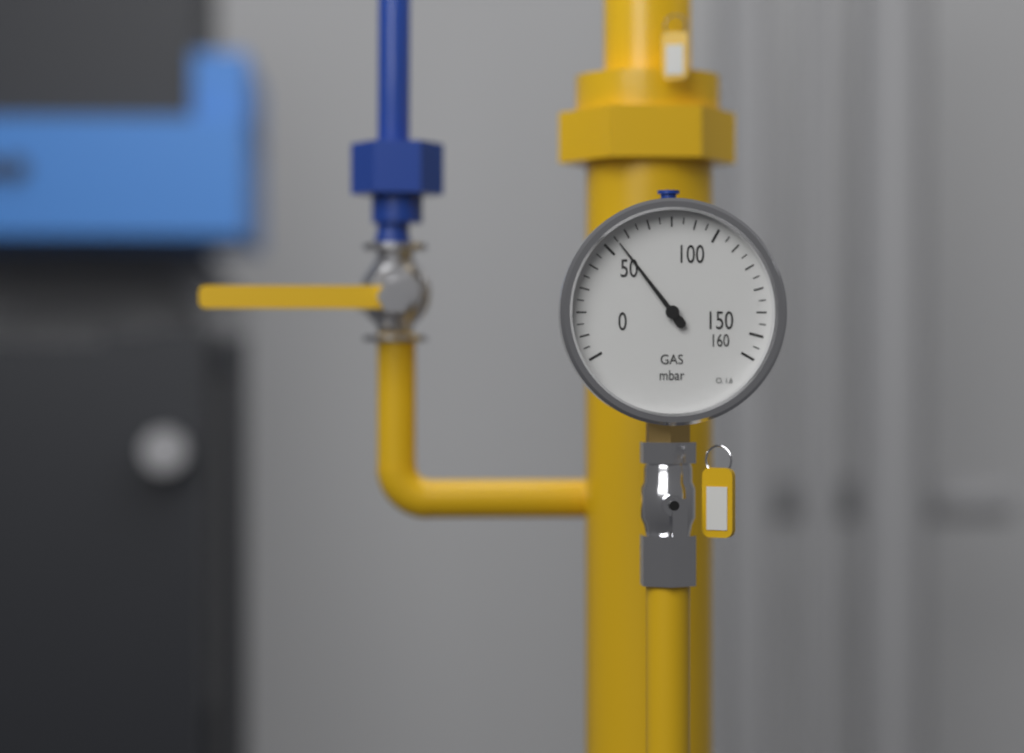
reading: 55 mbar
